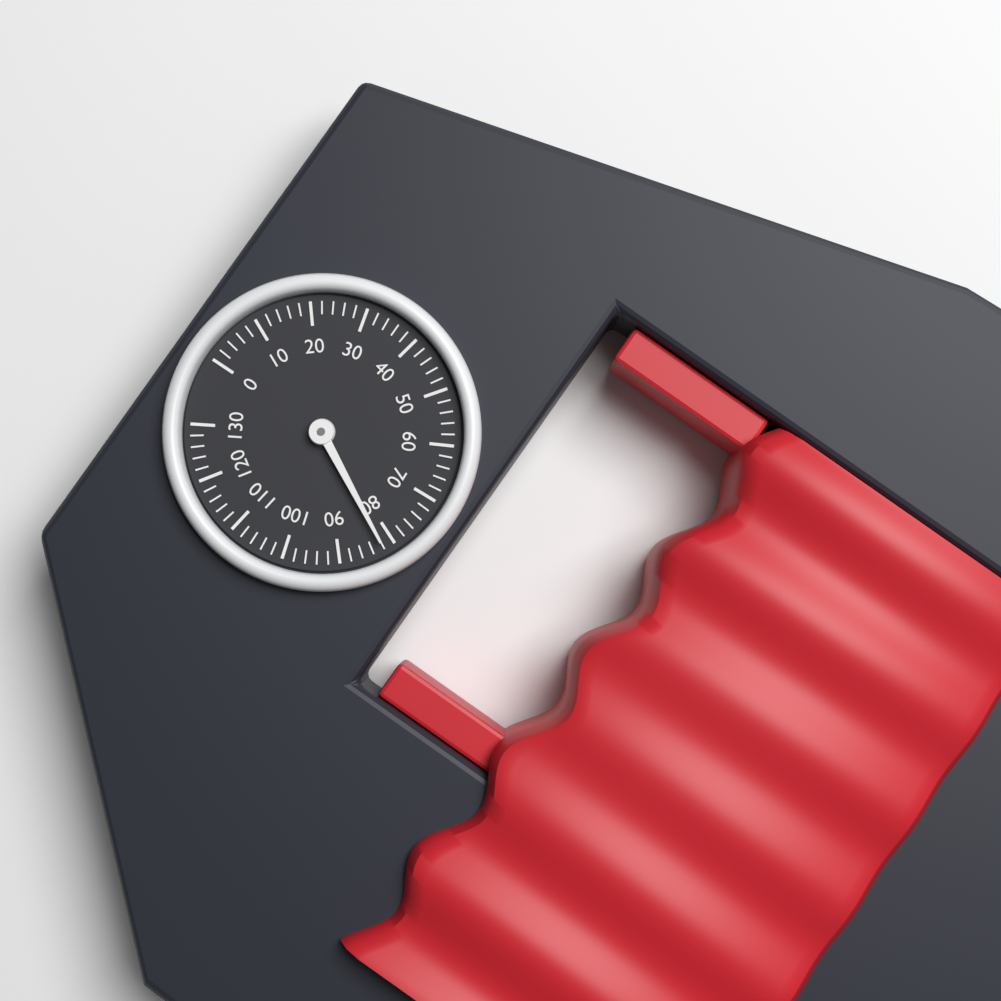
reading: 82 (no unit)
